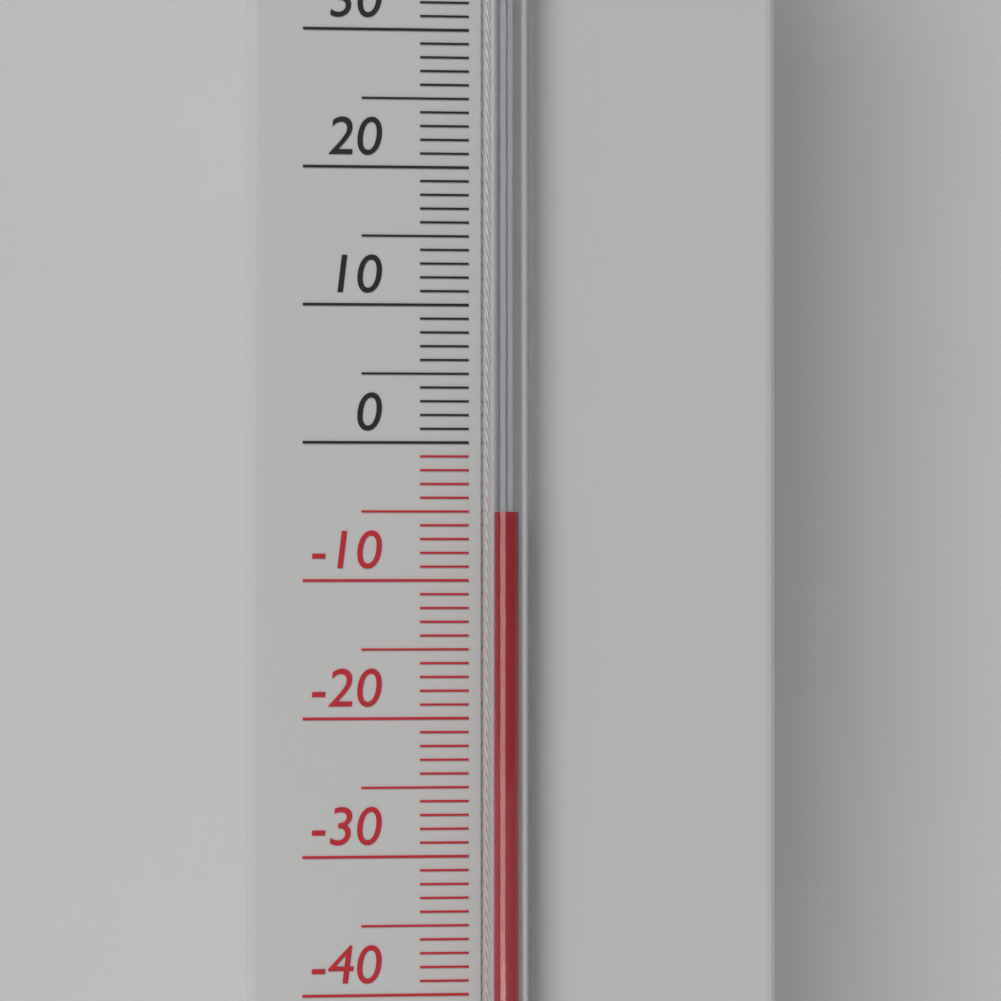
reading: -5 °C
